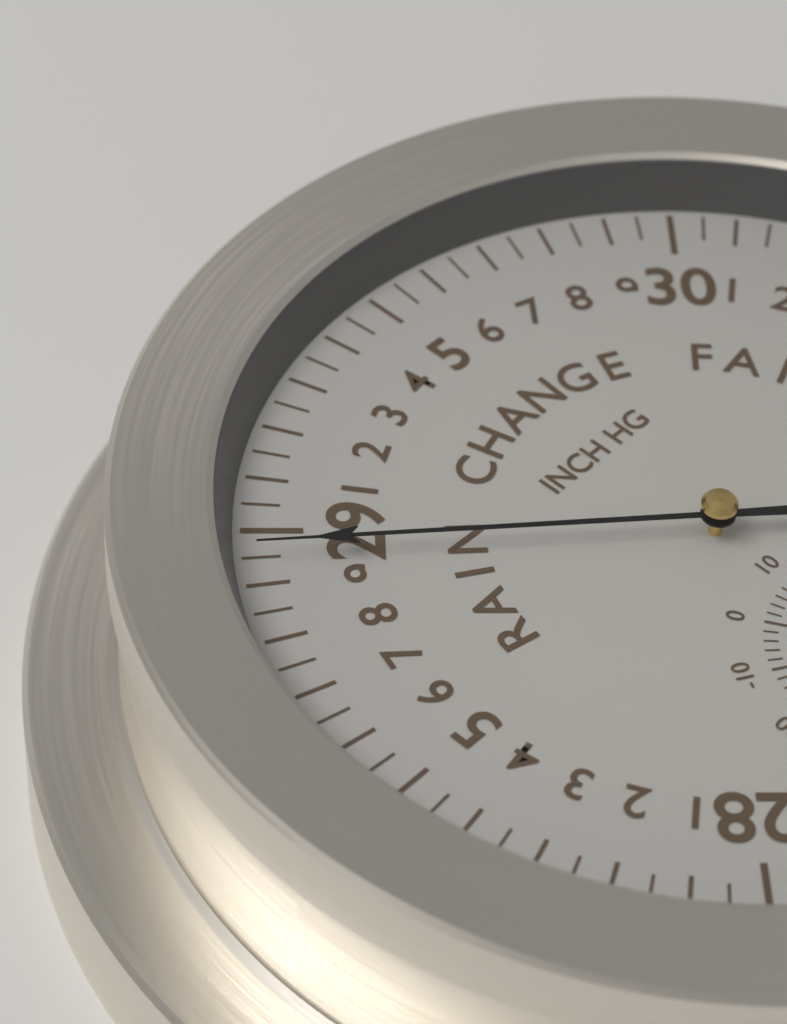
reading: 28.95 inHg
